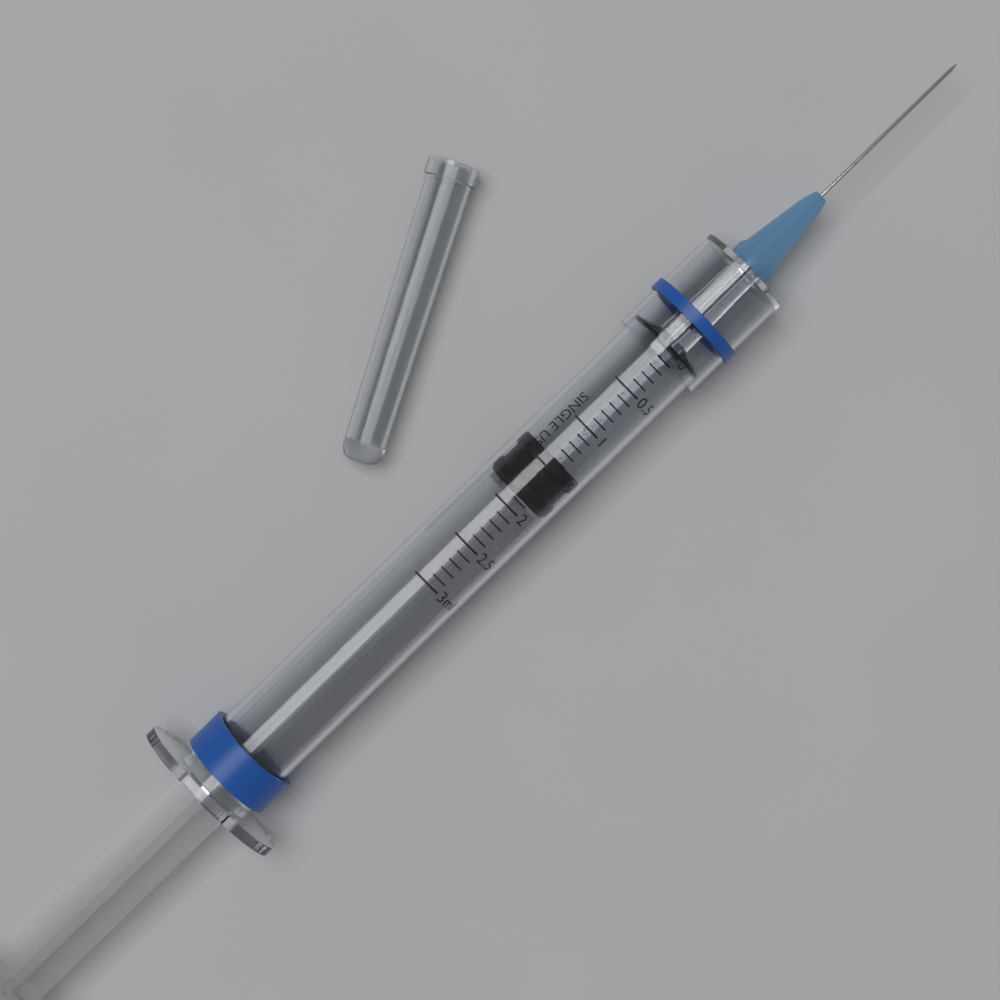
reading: 1.4 ml
